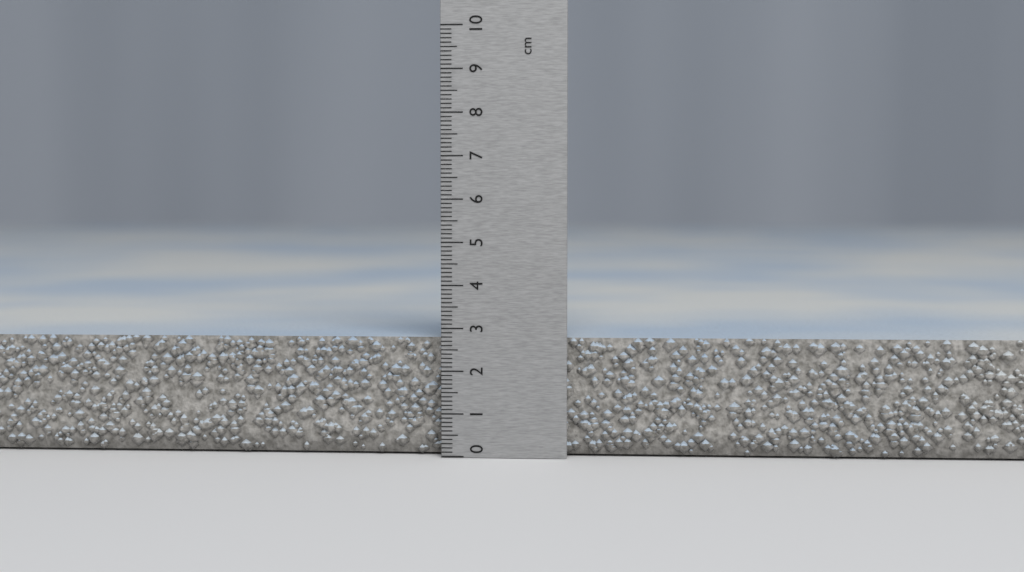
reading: 2.8 cm
